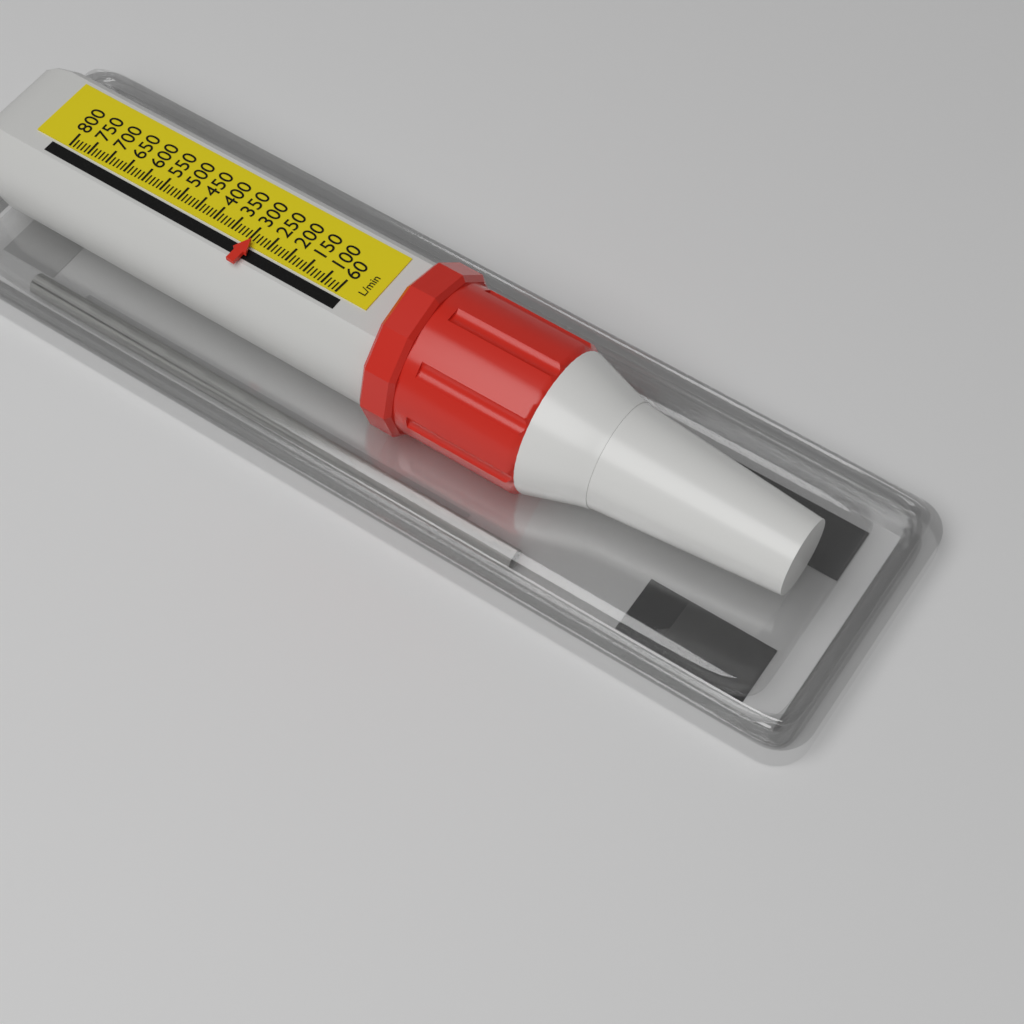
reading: 290 L/min
